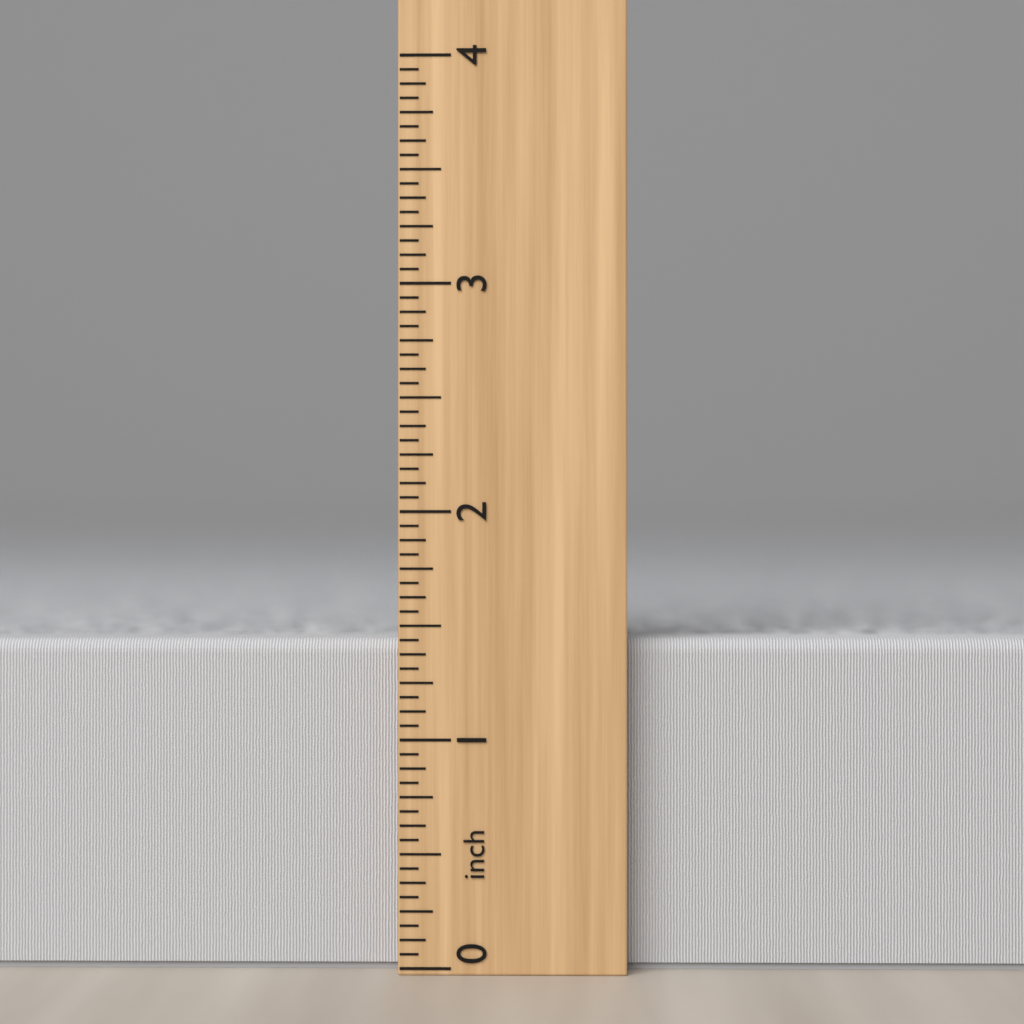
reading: 1.4375 inch
